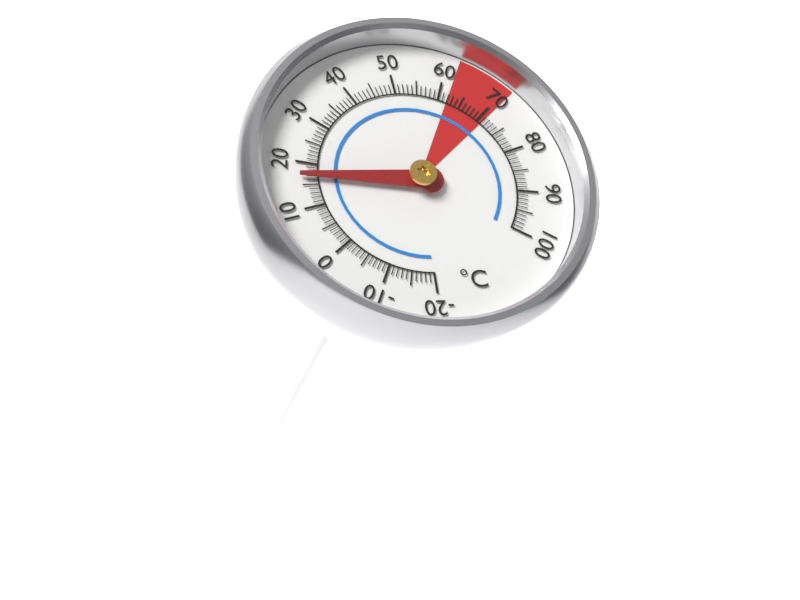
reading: 17 °C
